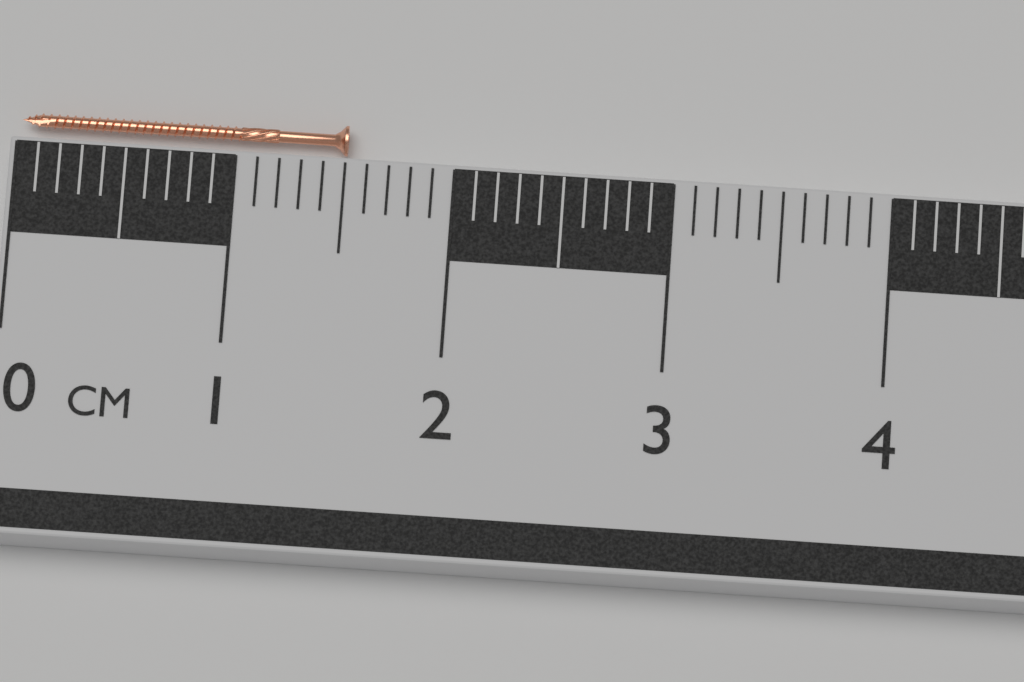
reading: 1.5 cm
